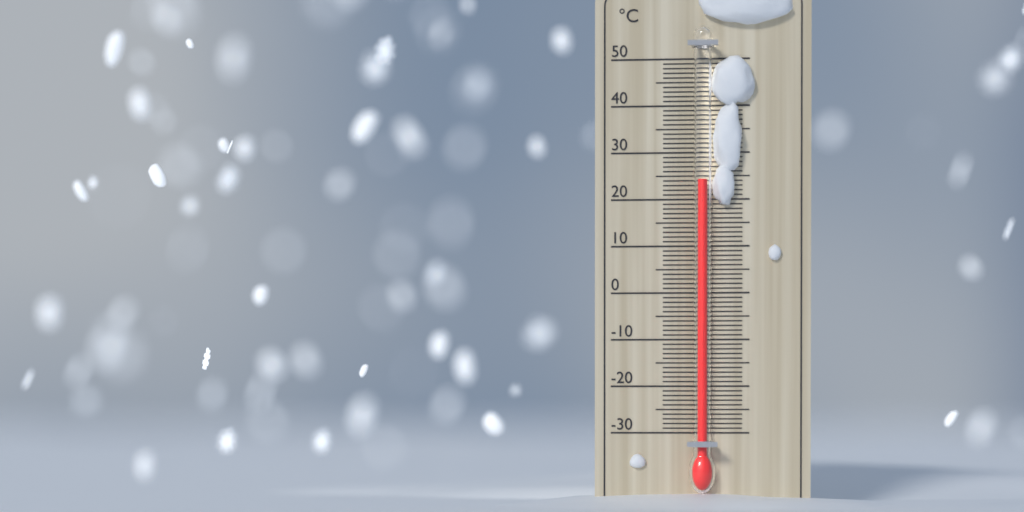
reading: 24 °C
